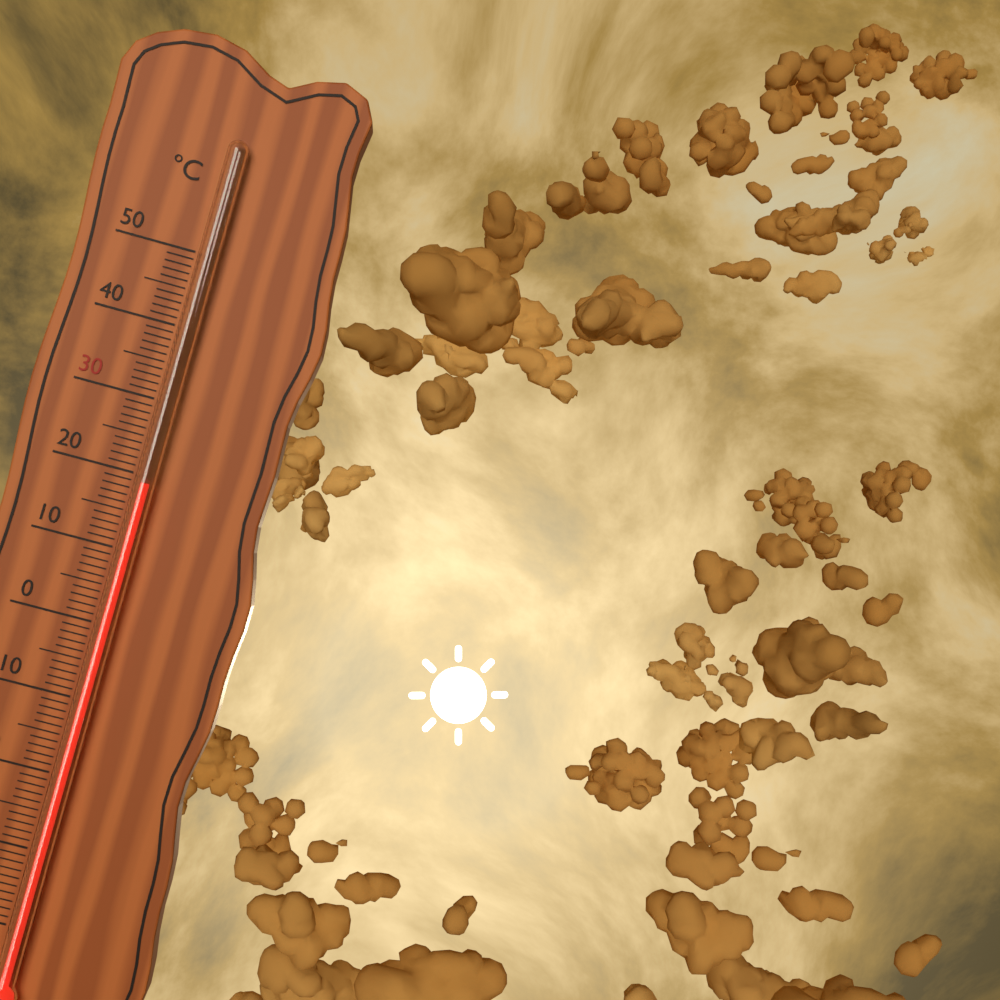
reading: 19 °C
